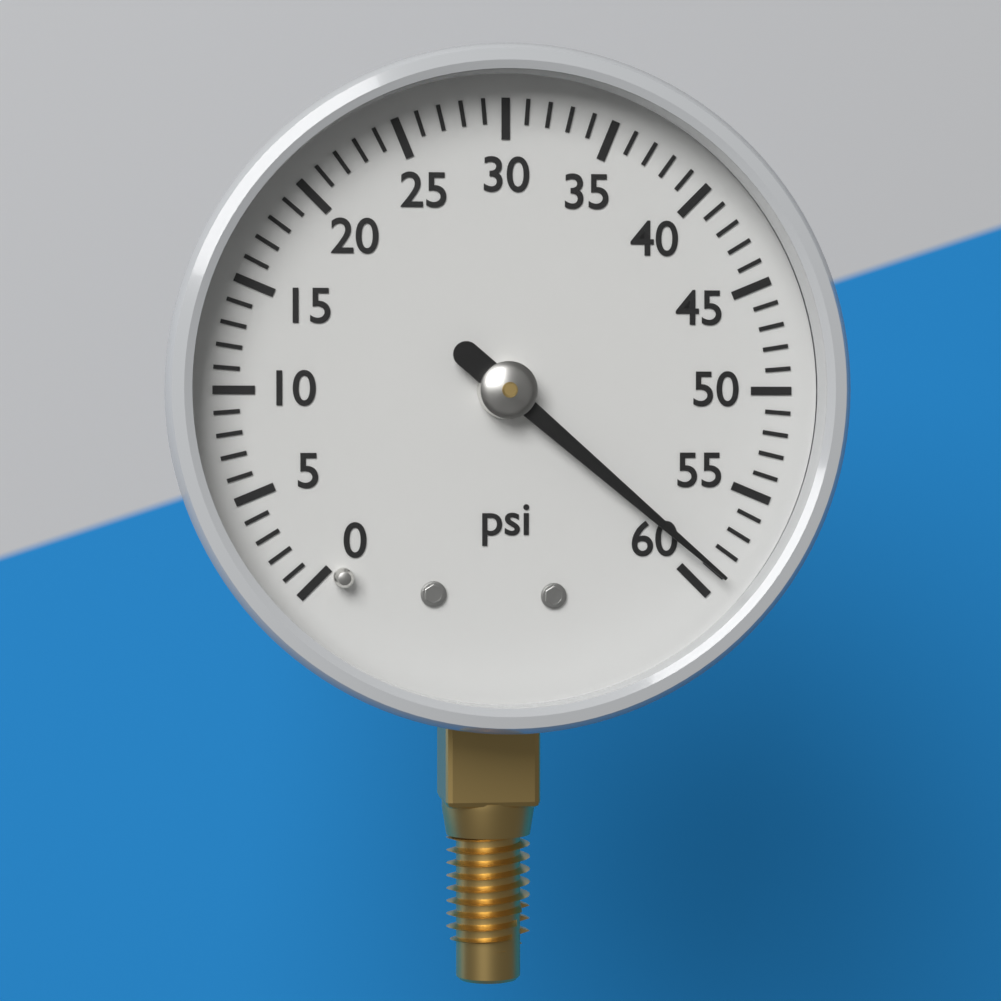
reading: 59 psi
